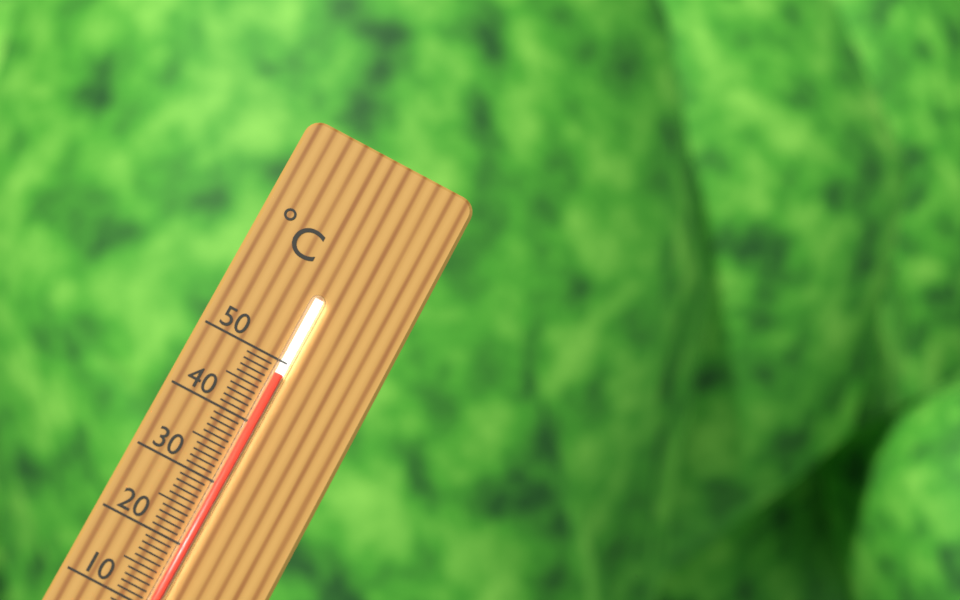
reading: 48 °C
